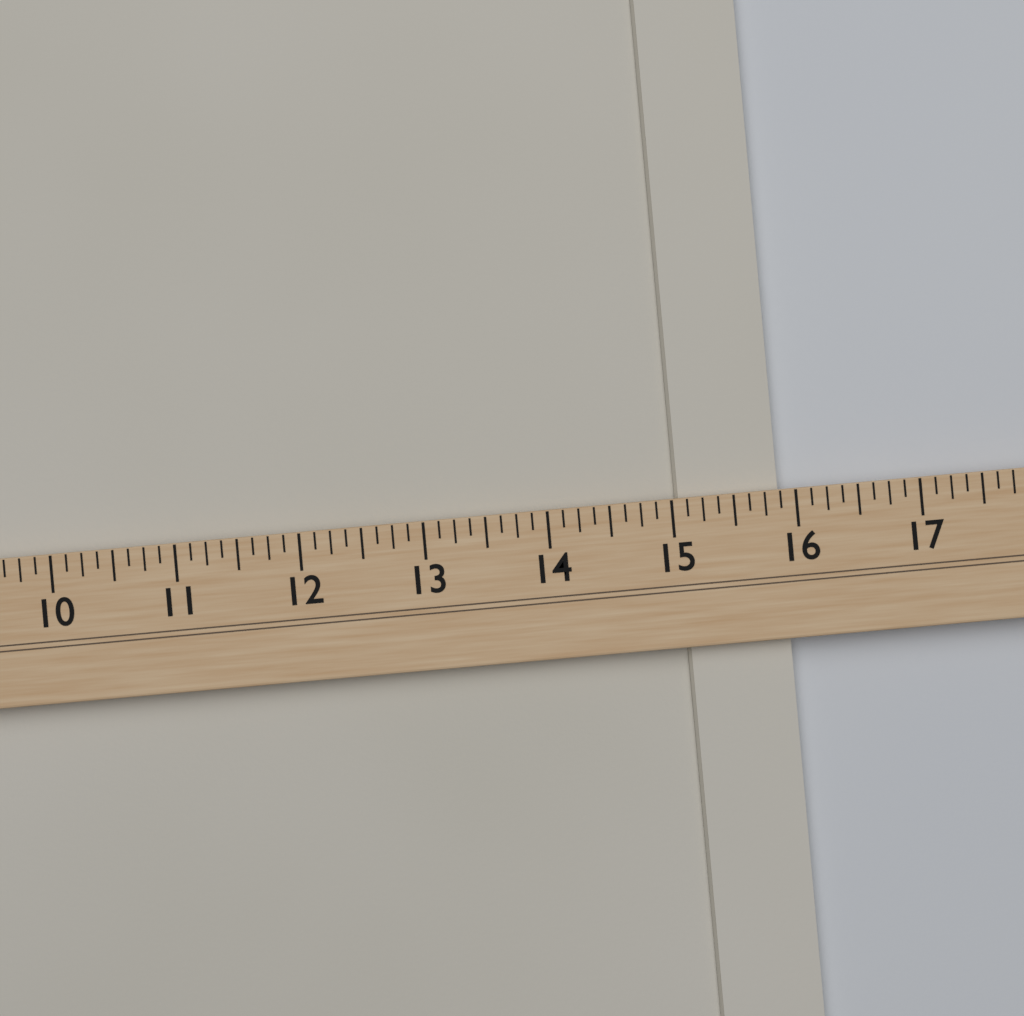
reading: 15.875 (no unit)
